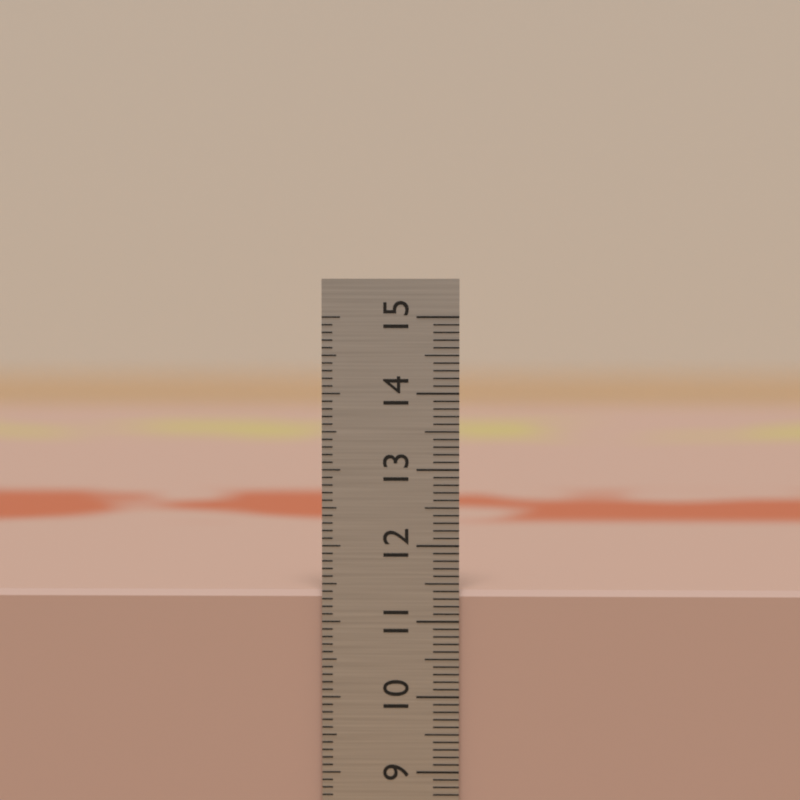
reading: 11.4 cm
